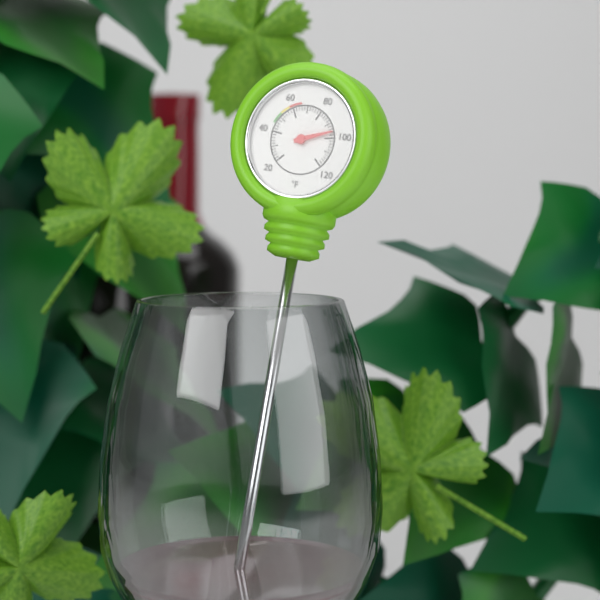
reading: 96 °F
